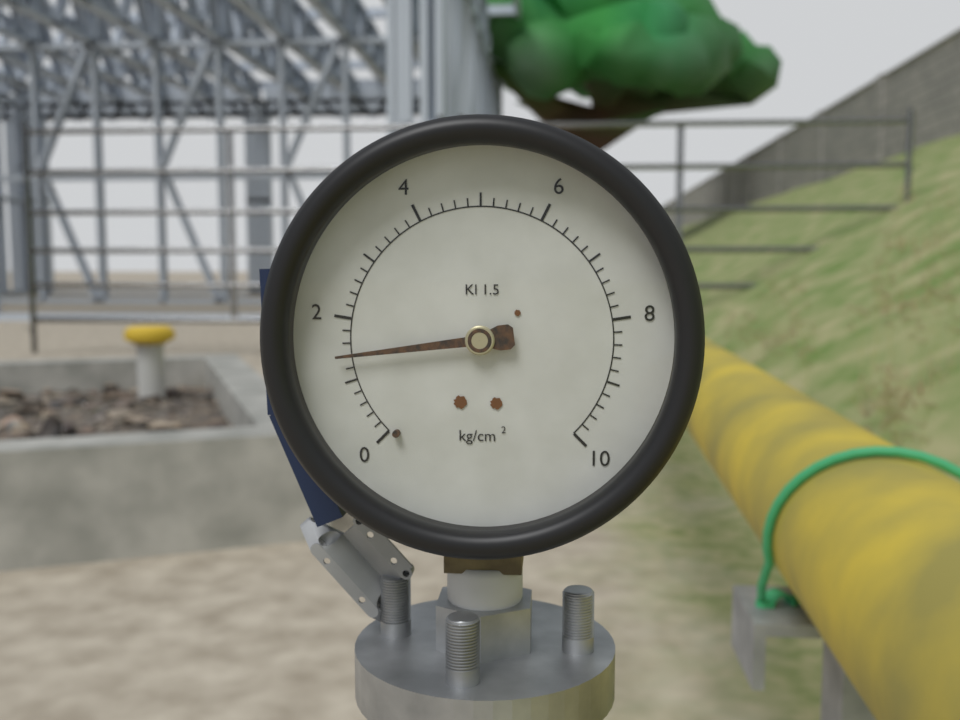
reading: 1.4 kg/cm²
